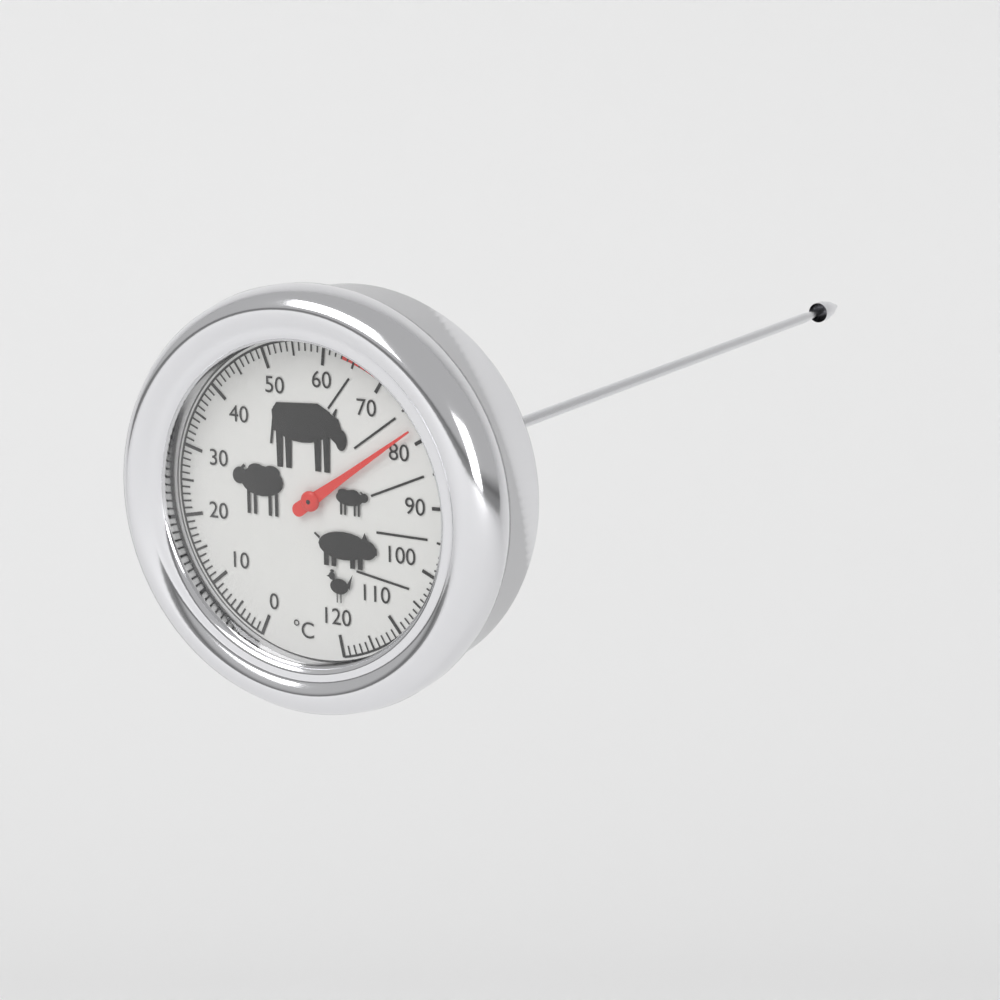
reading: 78 °C
